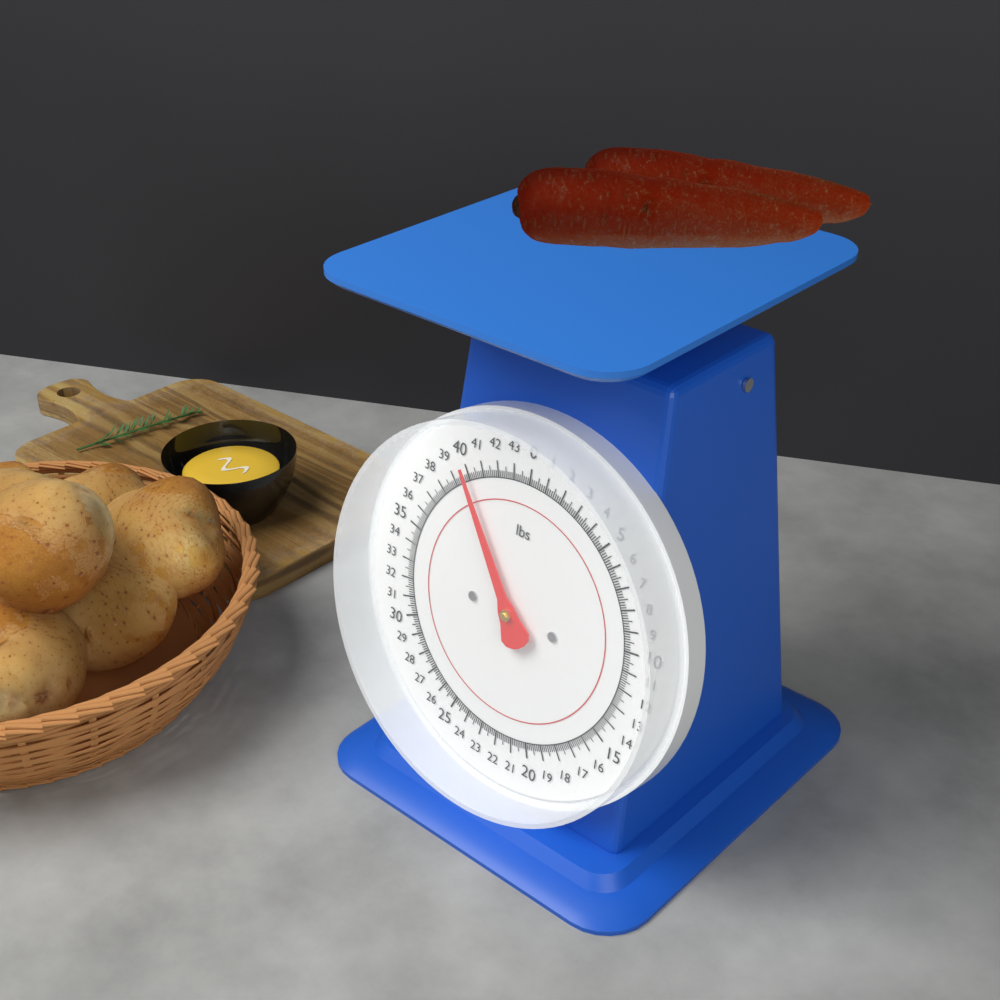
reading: 39.875 lbs
